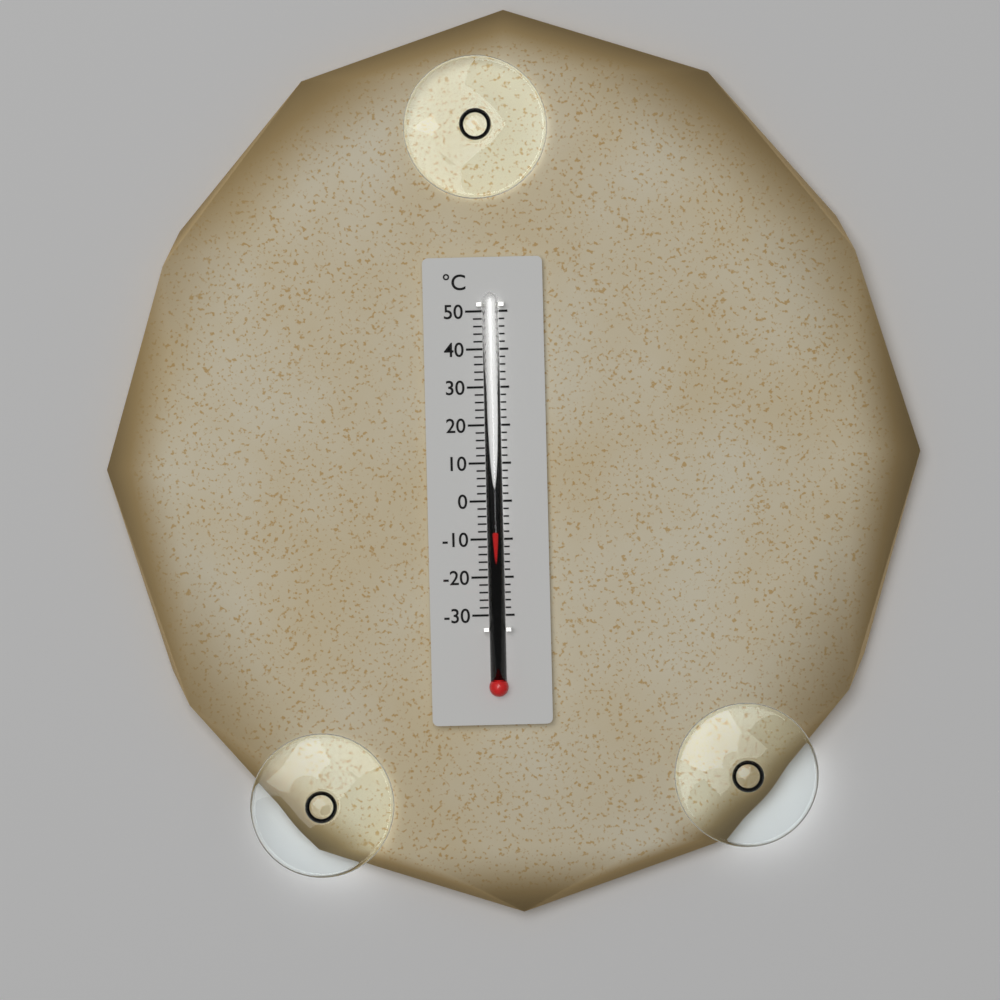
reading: -8 °C
